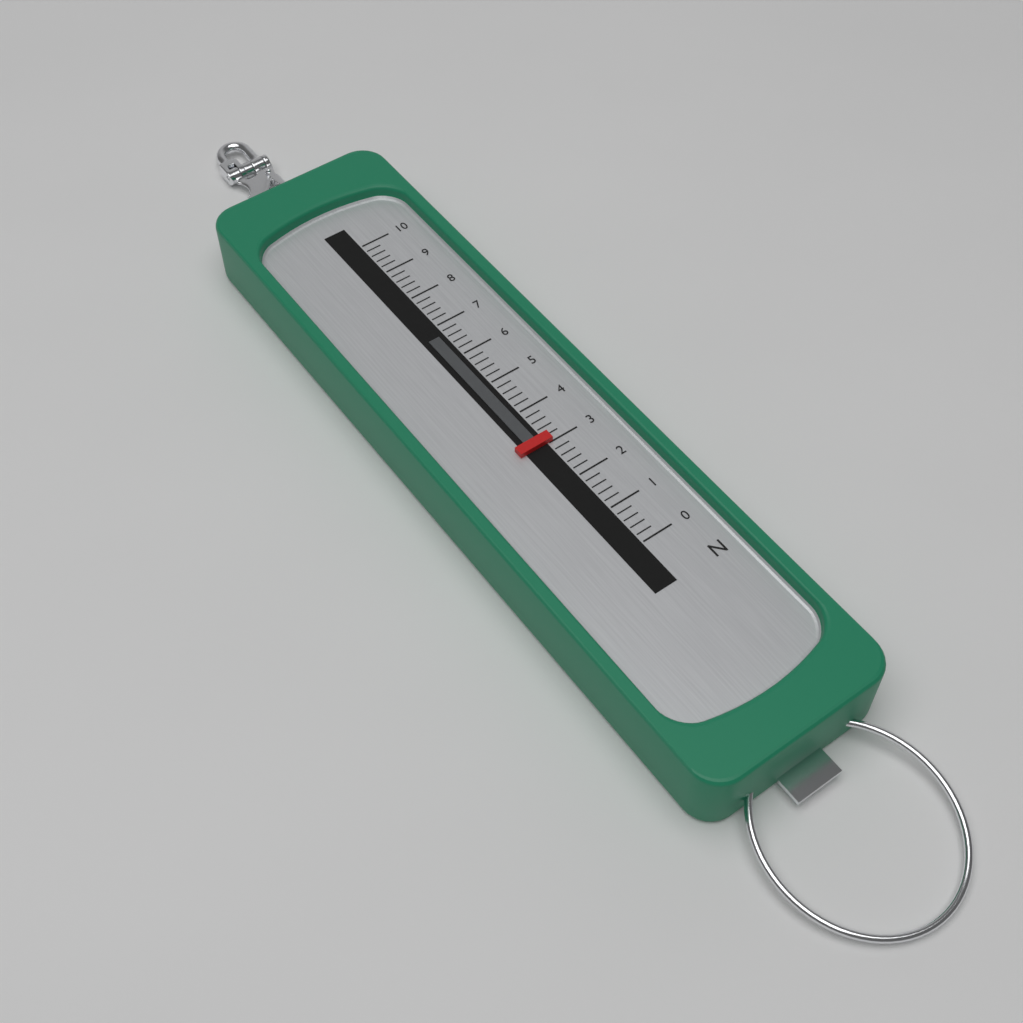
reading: 3.0 N
